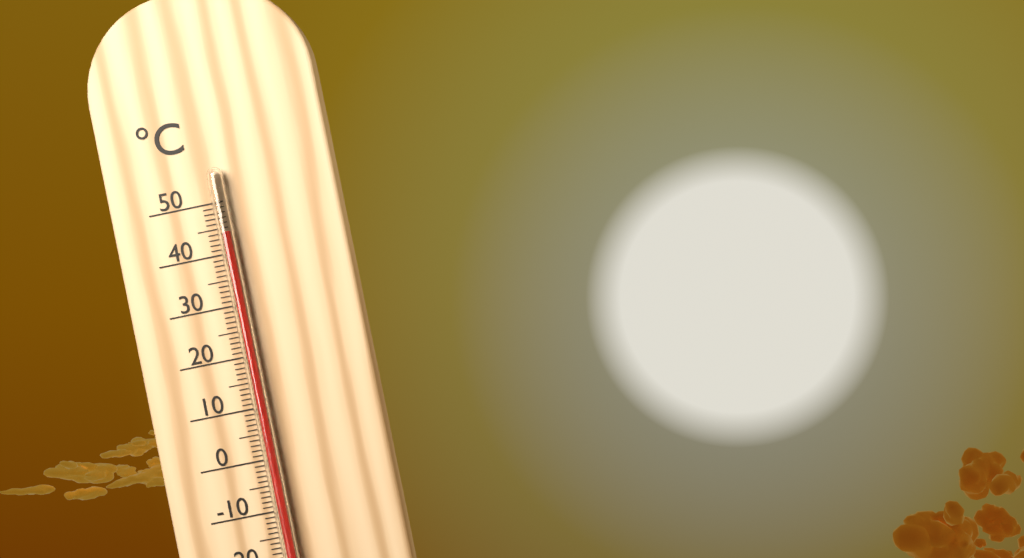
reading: 44 °C
